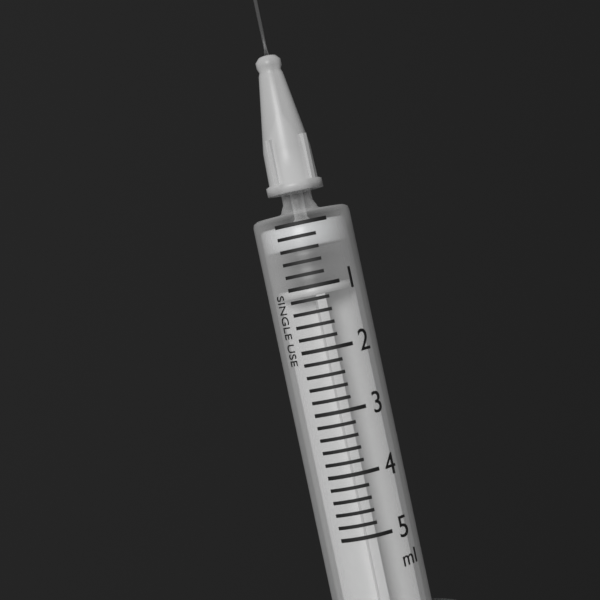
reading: 0.4 ml
